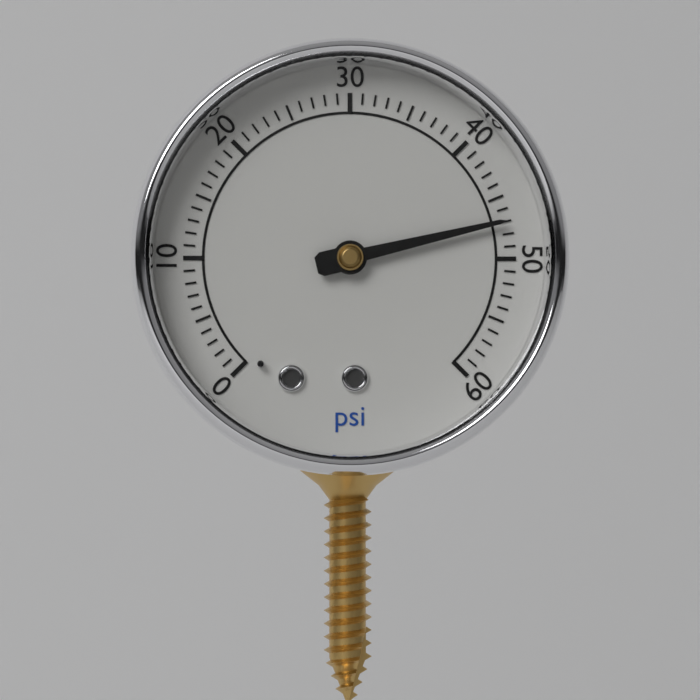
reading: 47 psi
